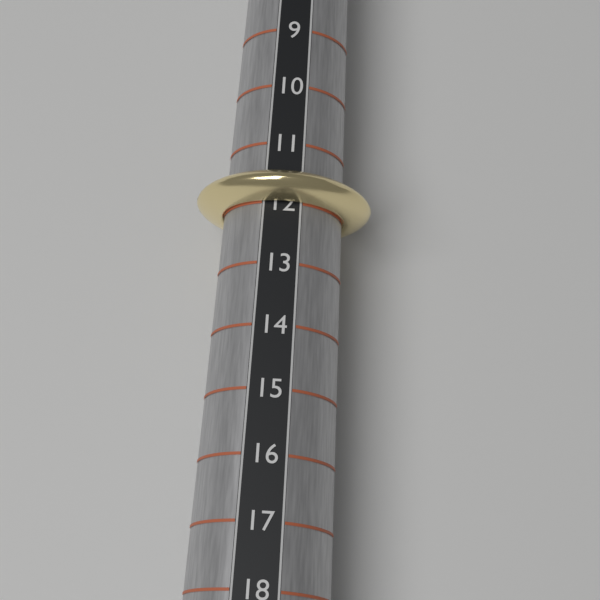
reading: 12 (no unit)
